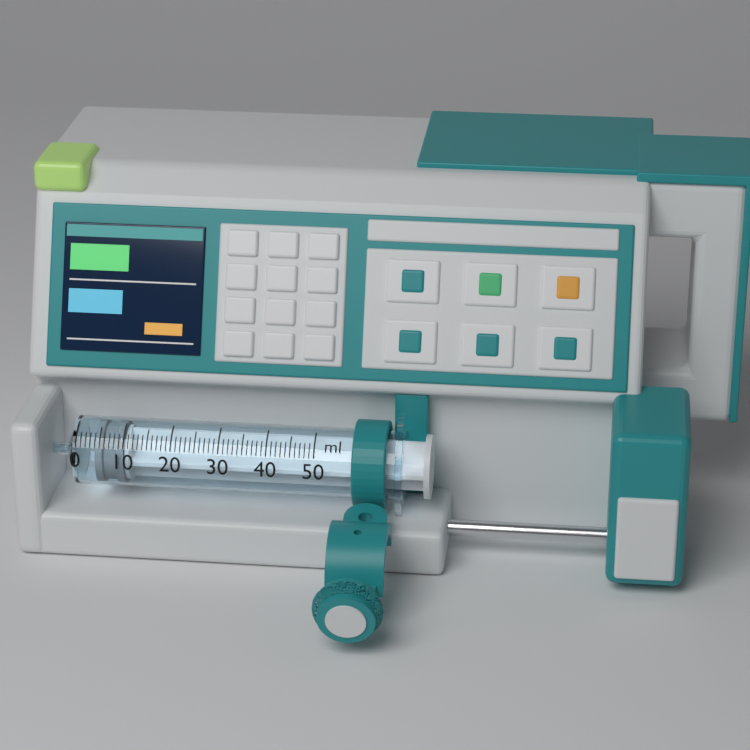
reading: 4 ml
